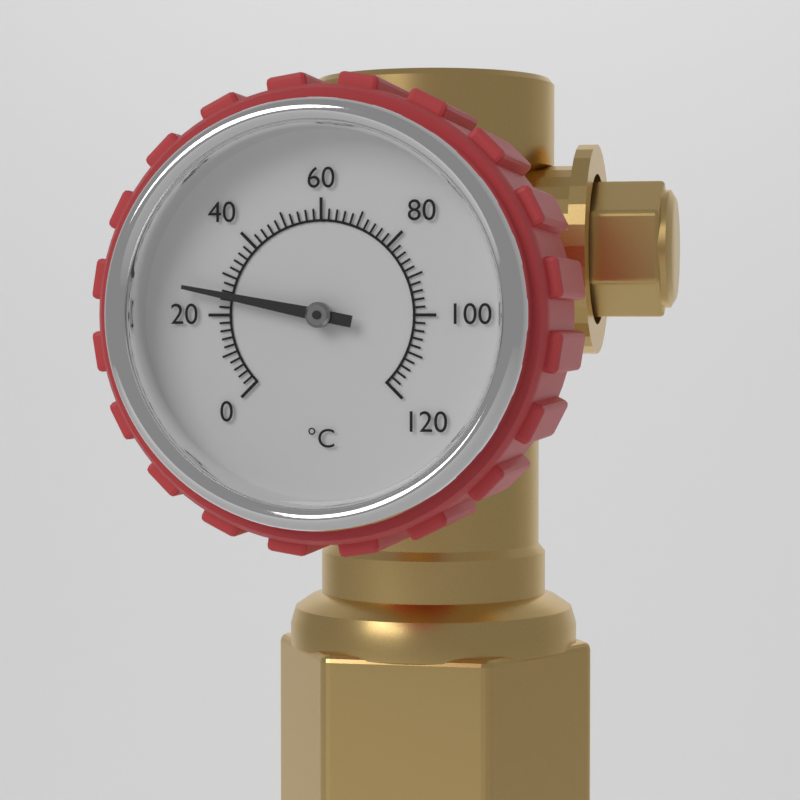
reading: 25 °C
